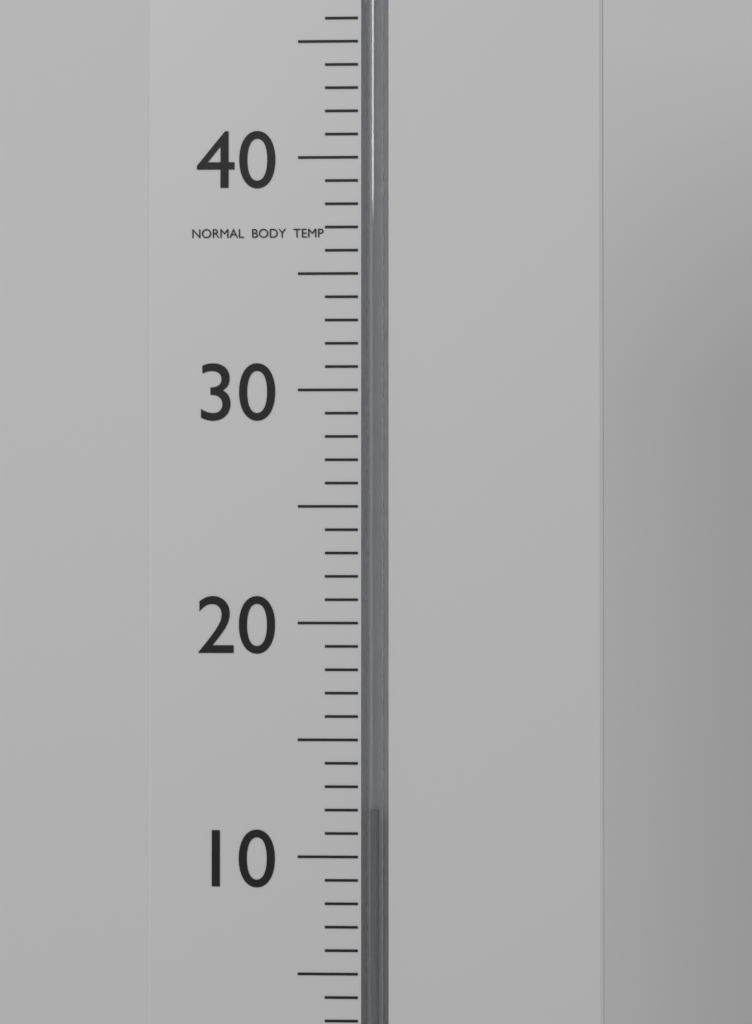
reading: 12 °C
